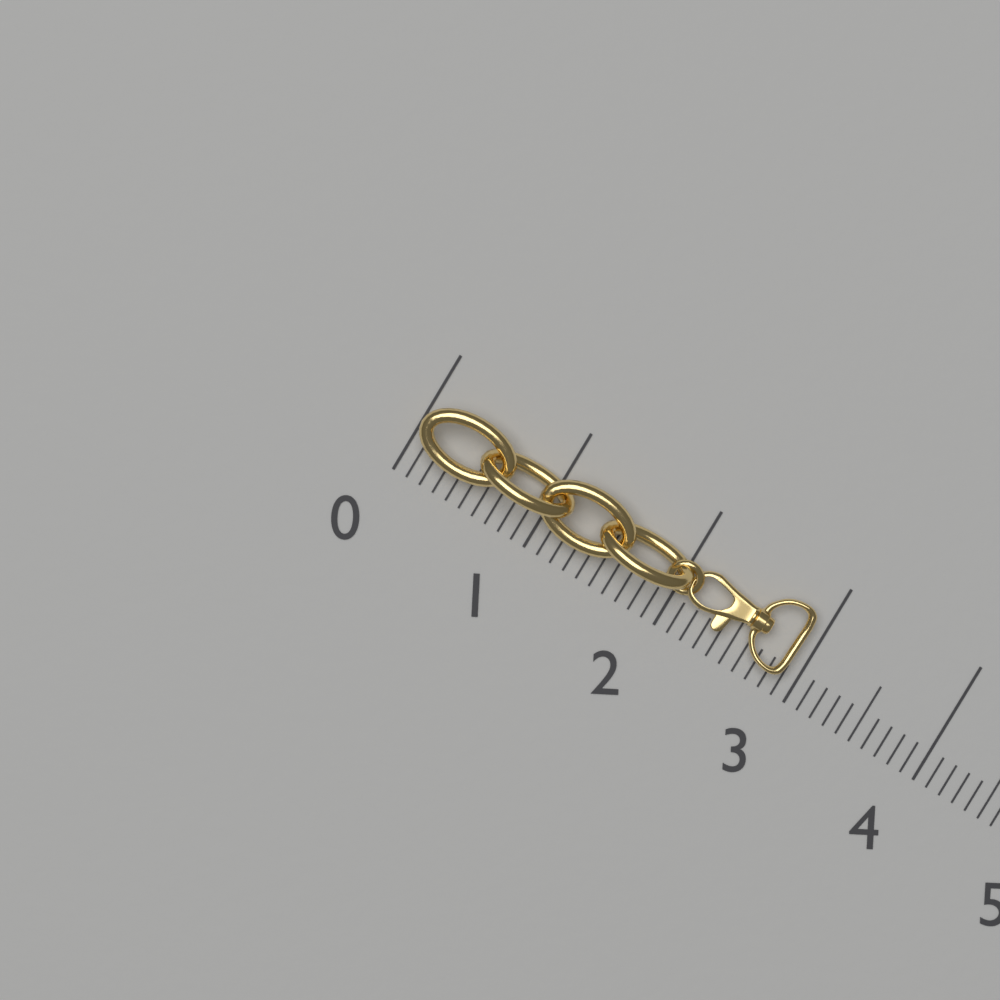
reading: 2.9 (no unit)
